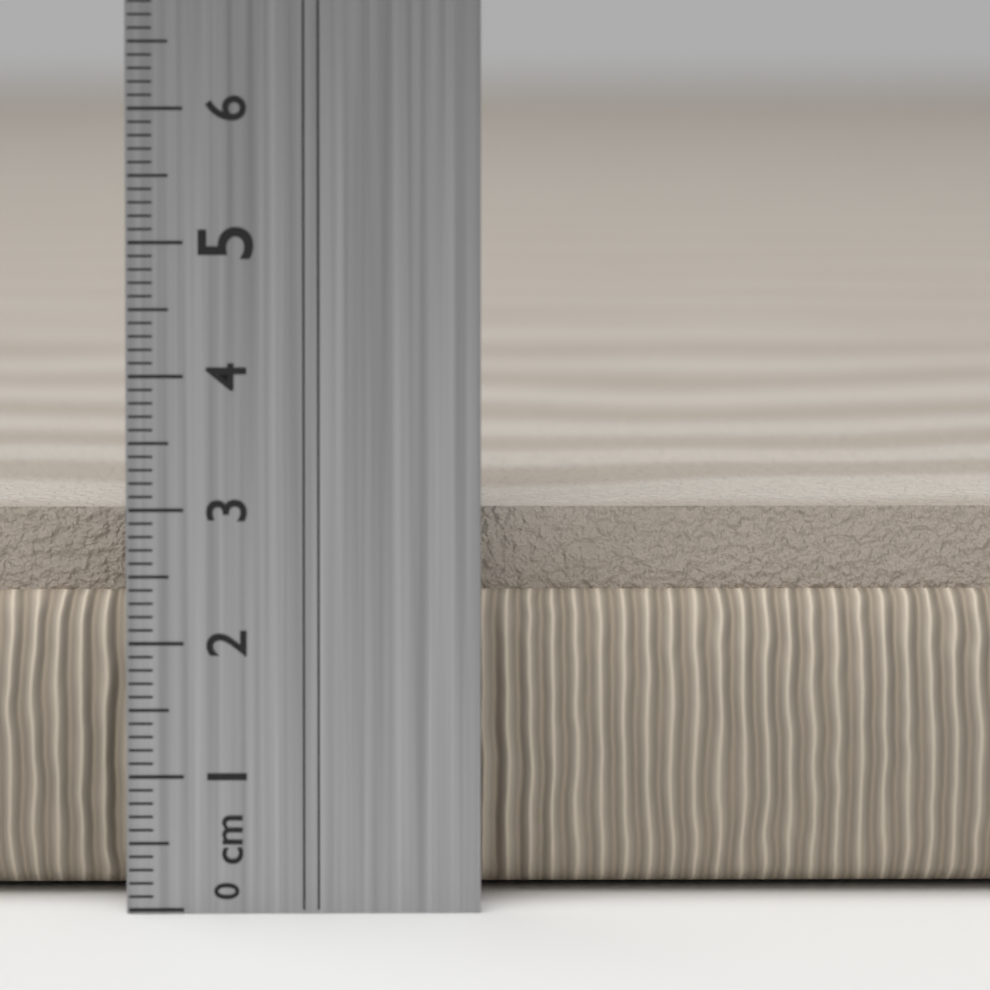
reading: 2.9 cm
